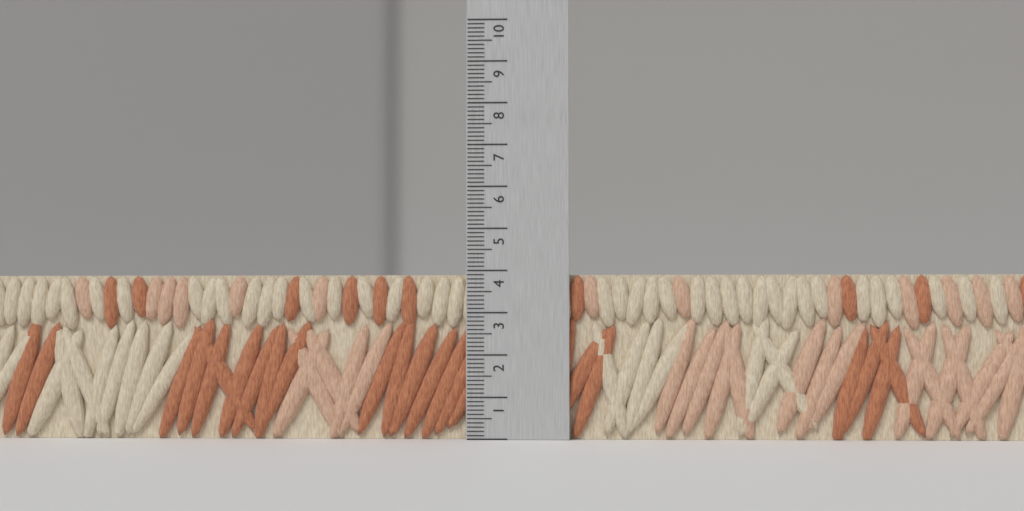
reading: 3.9 (no unit)
